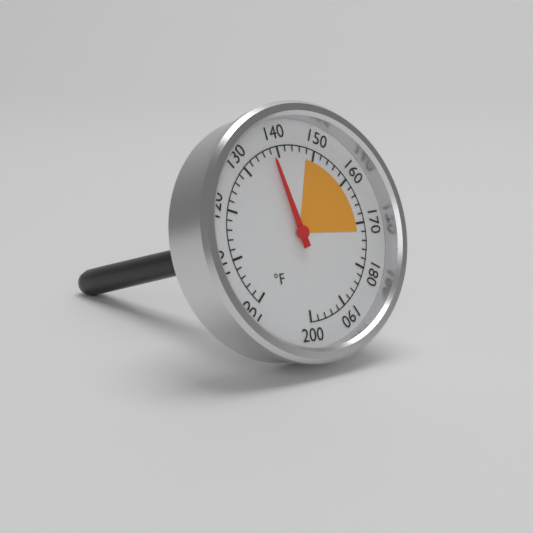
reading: 138 °F
